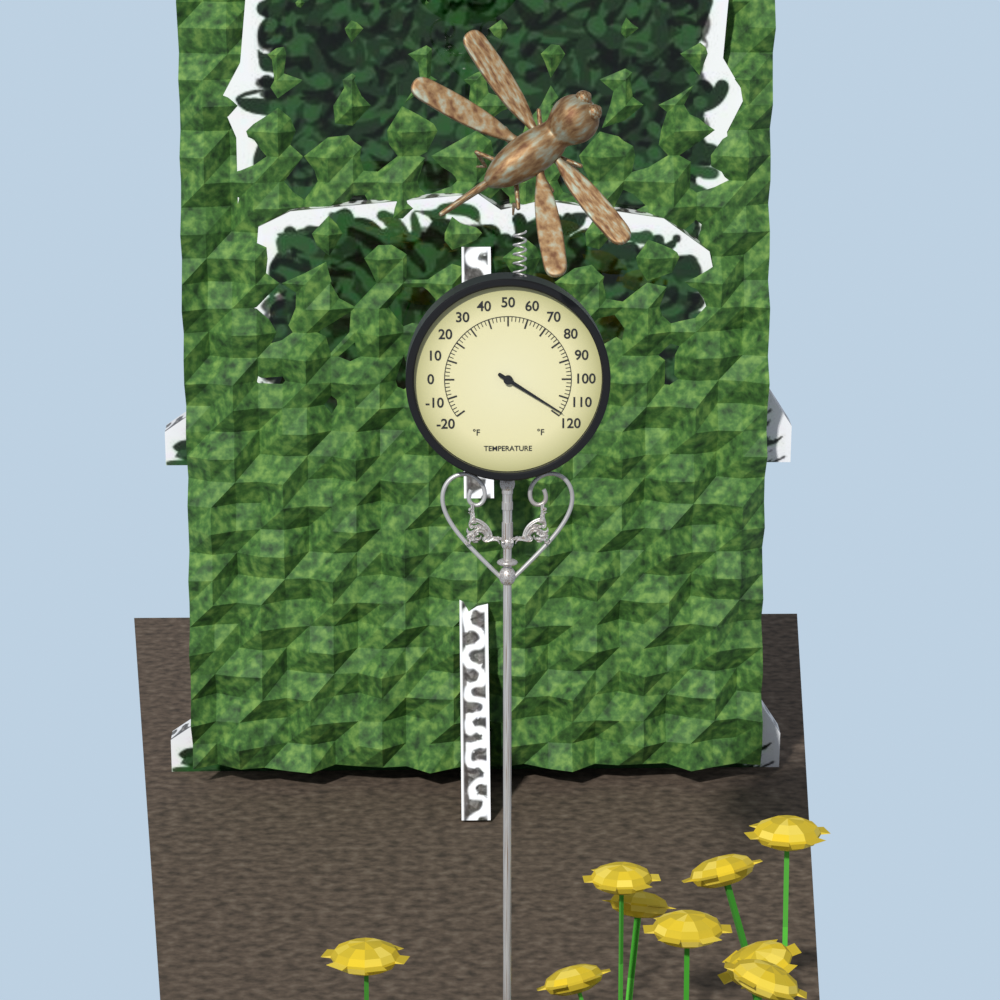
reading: 118 °F
